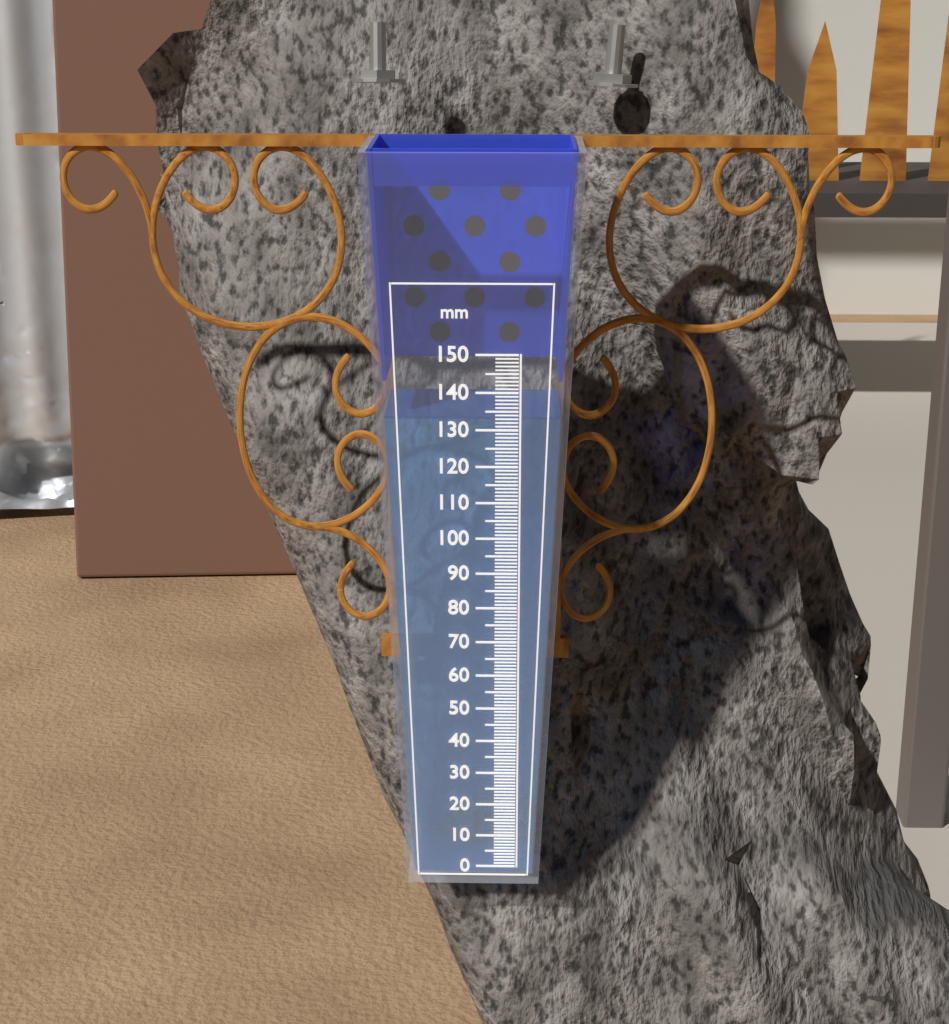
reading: 133 mm
